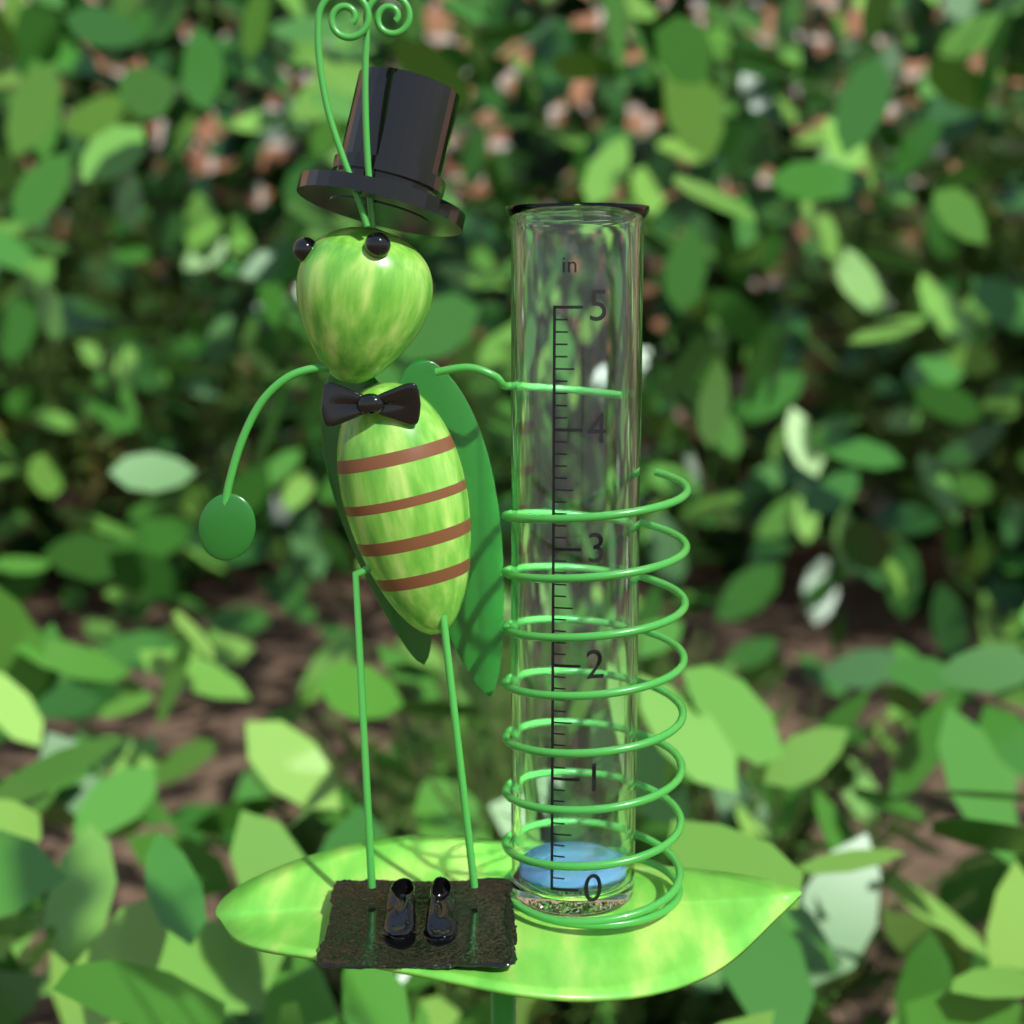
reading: 0.0 in
